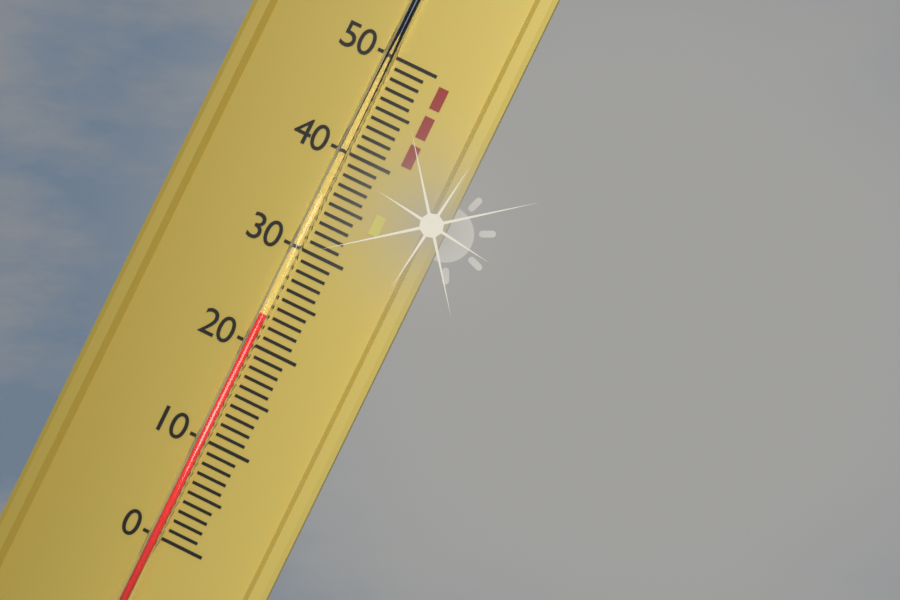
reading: 23 (no unit)
